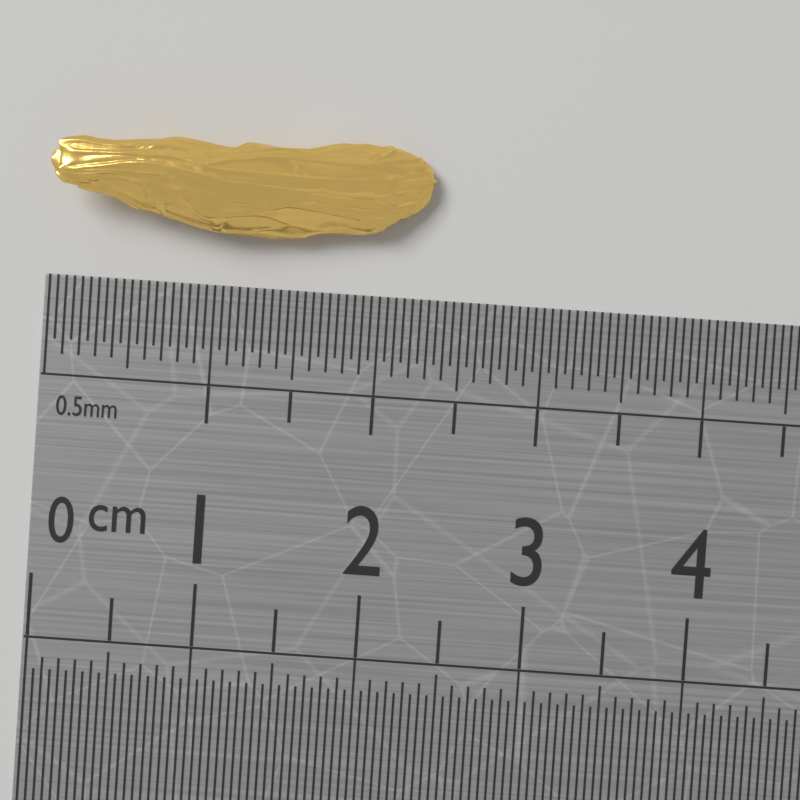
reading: 2.30 cm
